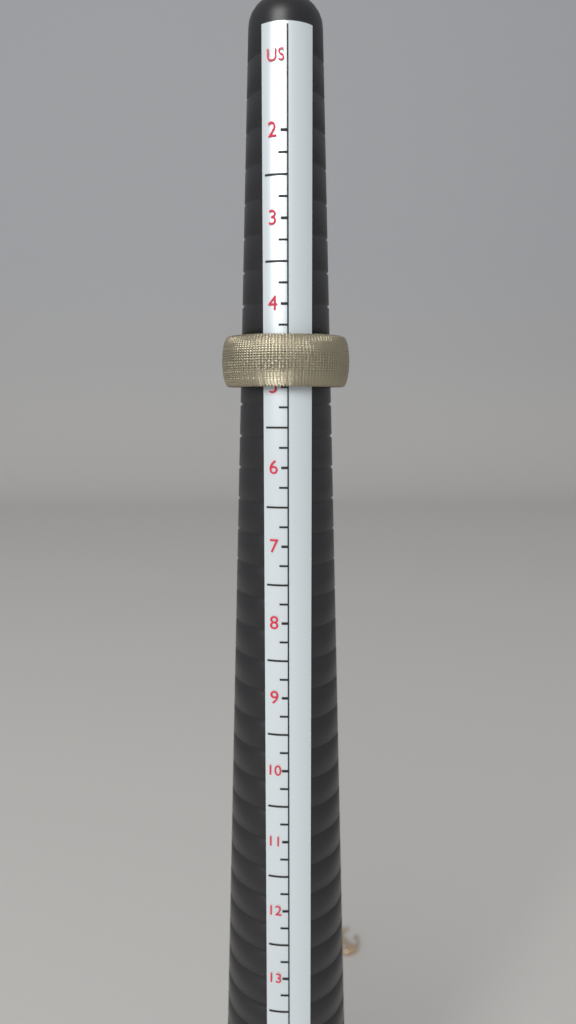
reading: 5.00 US
